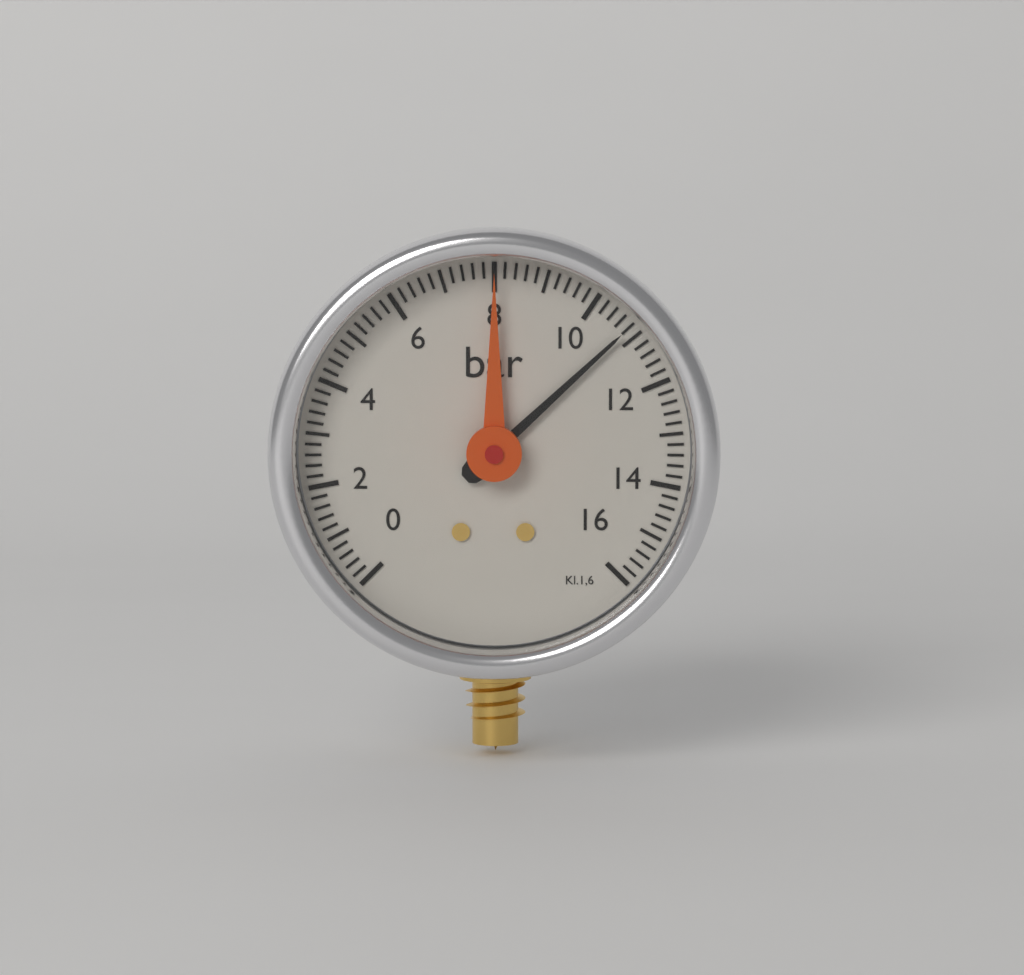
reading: 10.8 bar
